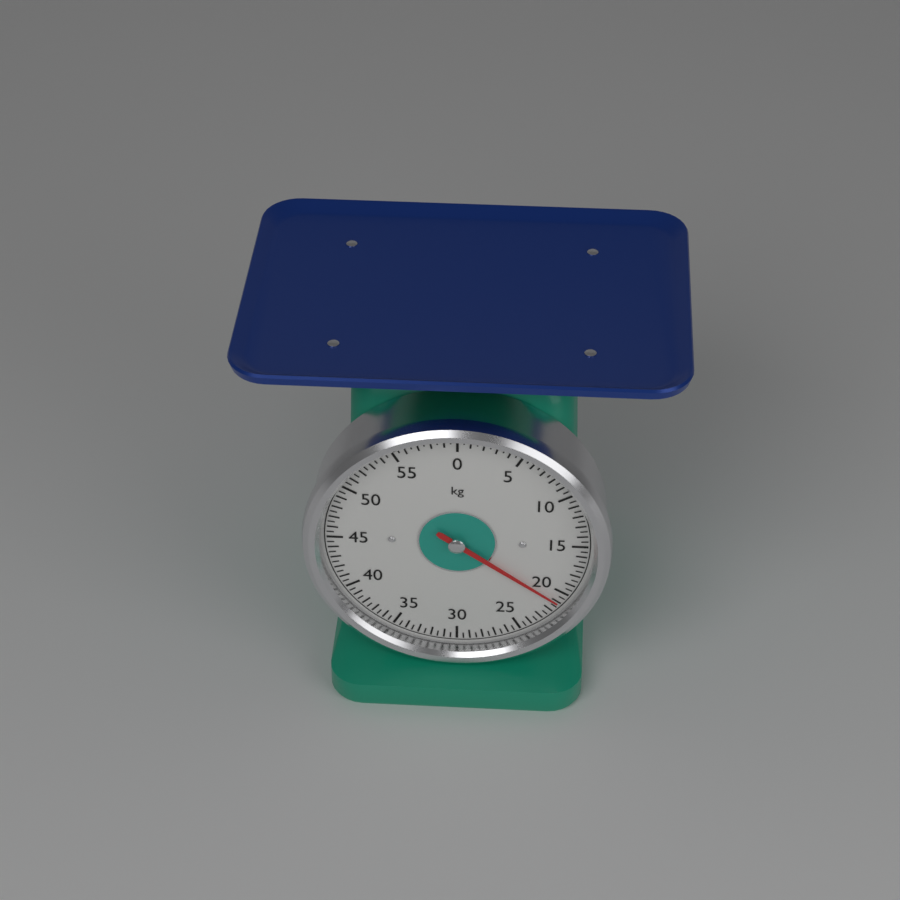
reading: 21.0 kg
